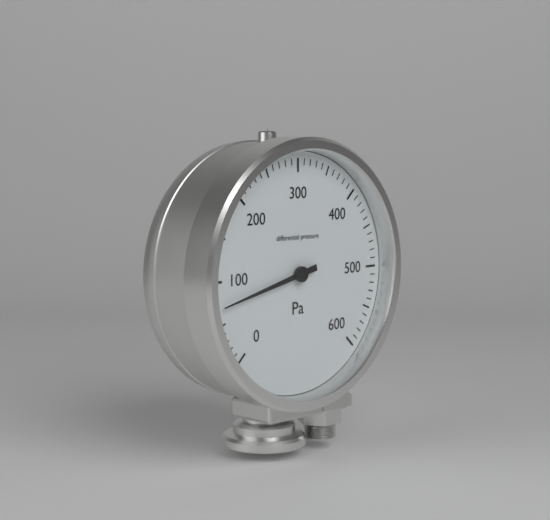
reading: 70 Pa
